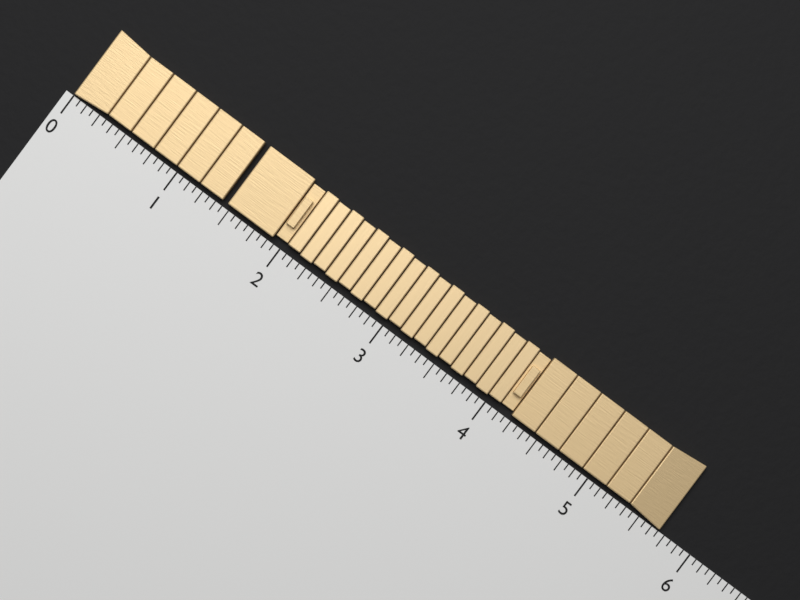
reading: 5.6875 (no unit)
